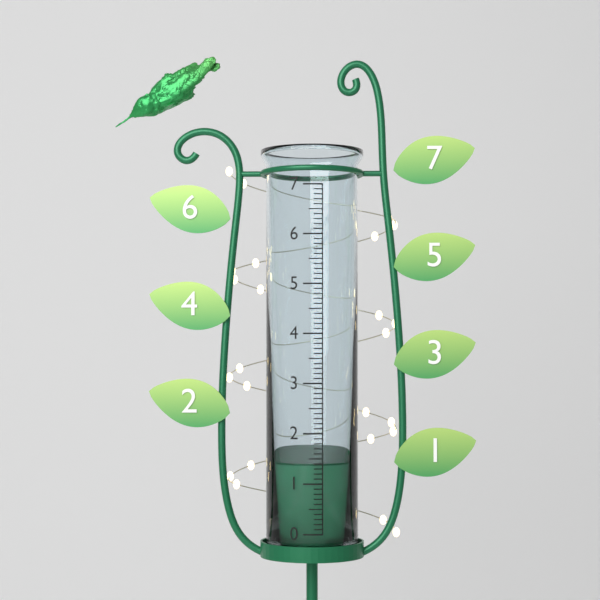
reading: 1.4 (no unit)
